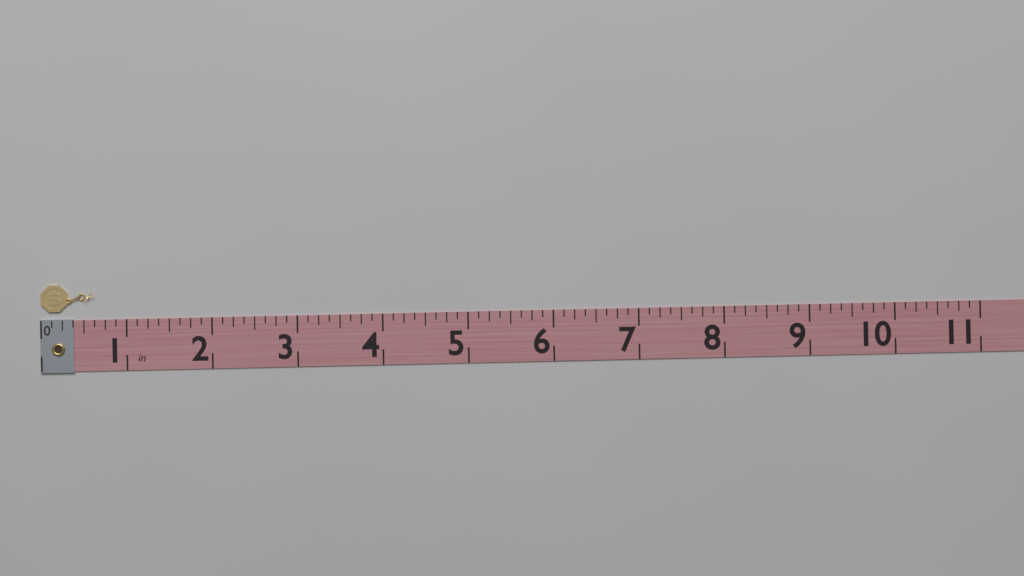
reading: 0.625 in
